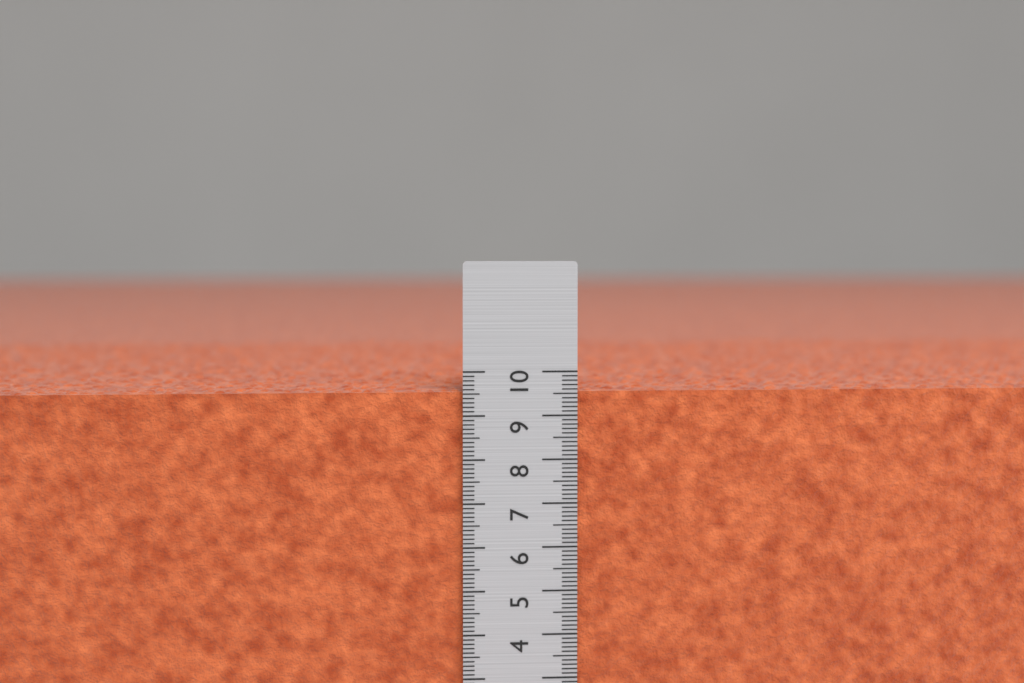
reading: 9.6 cm
